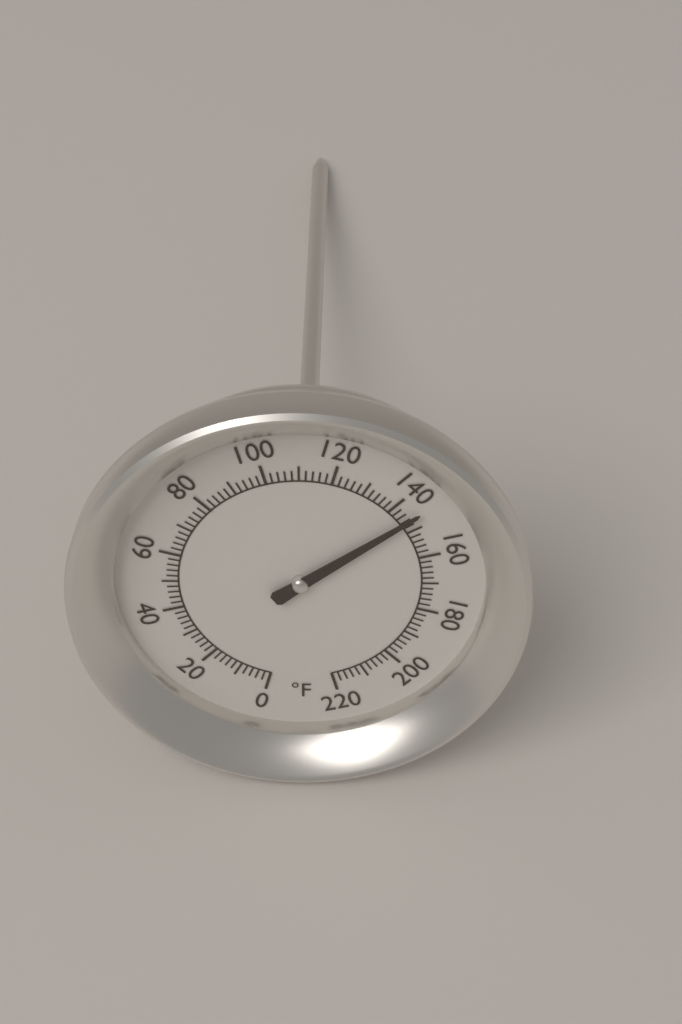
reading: 146 °F
